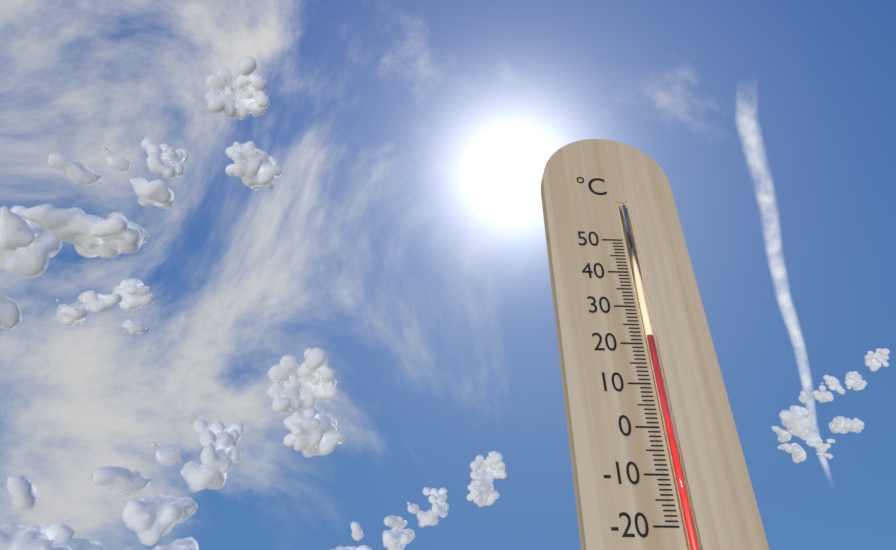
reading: 22 °C
